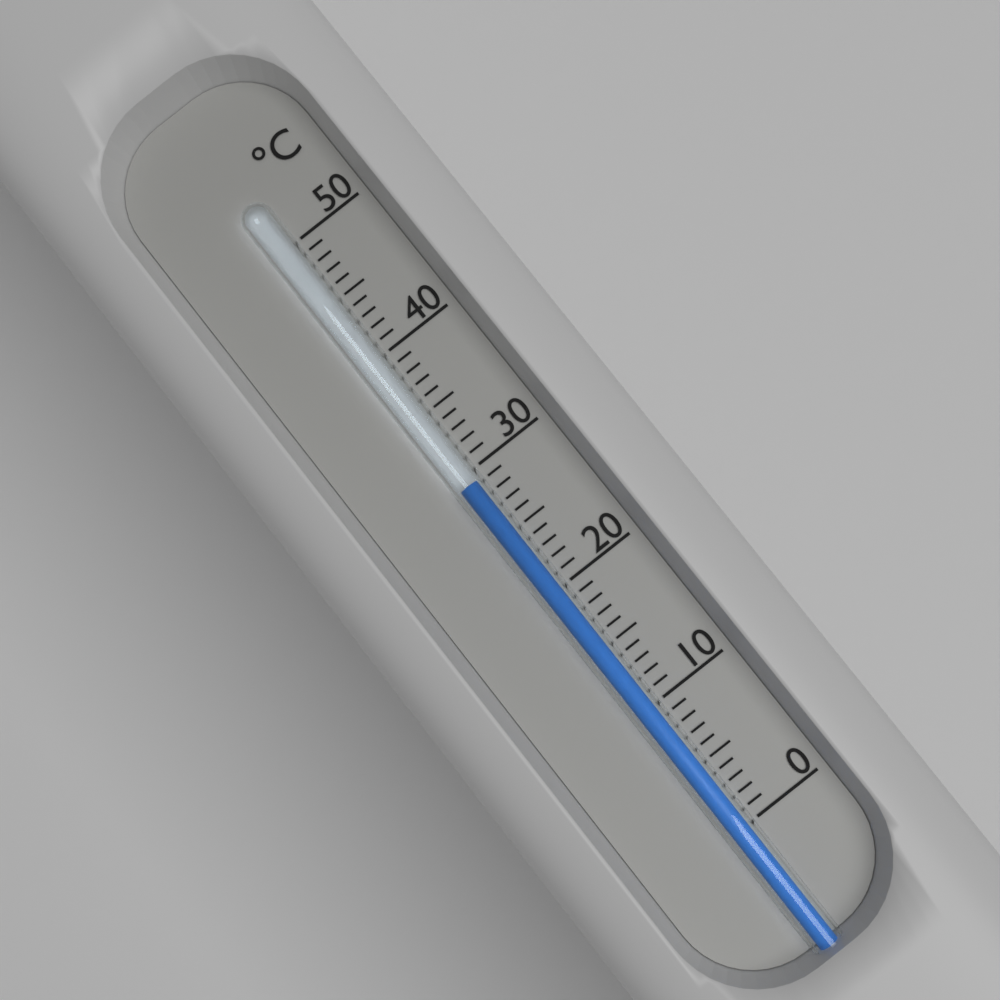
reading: 29 °C
